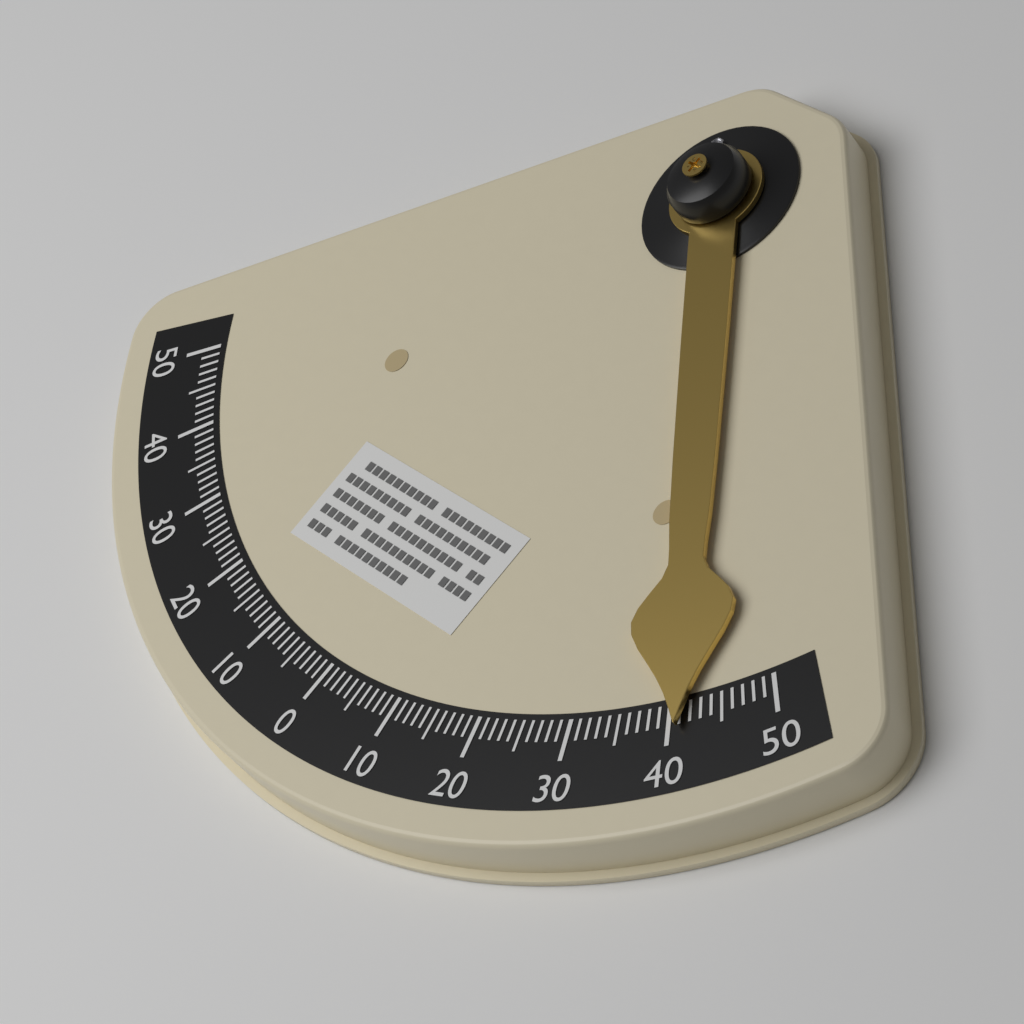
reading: 41 °
